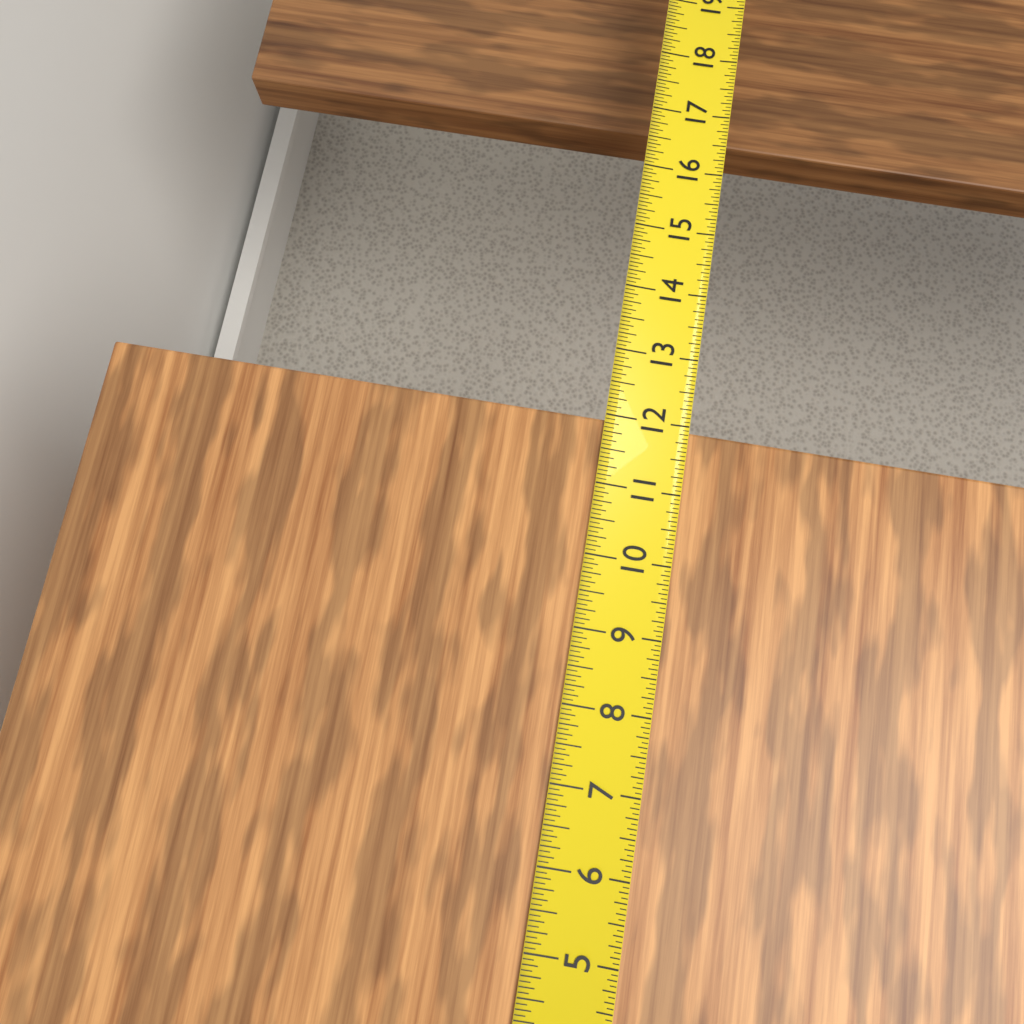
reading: 11.9375 in
